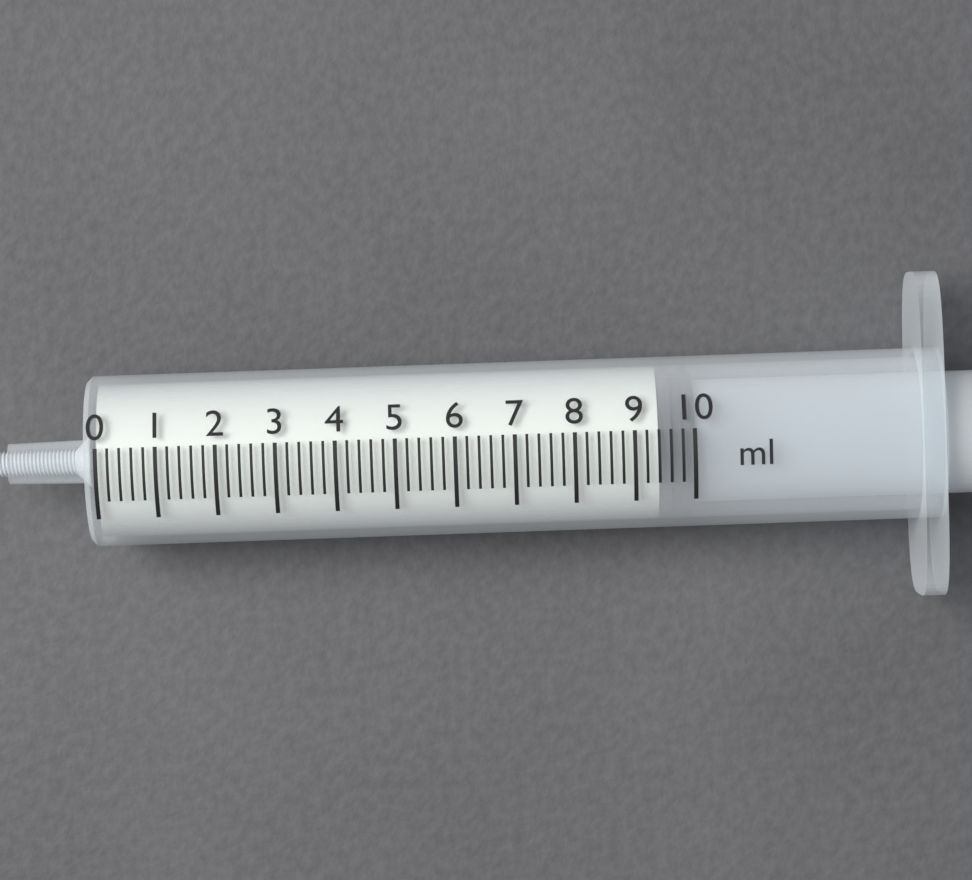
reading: 9.4 ml
